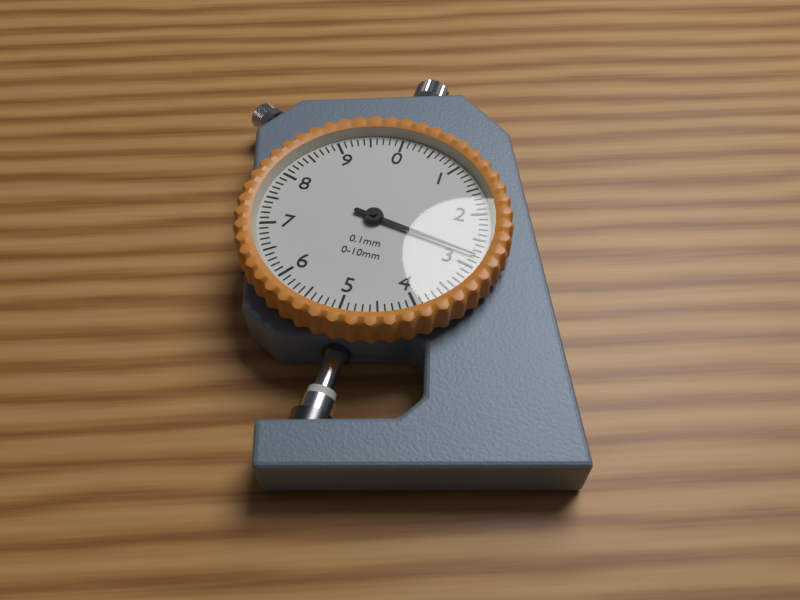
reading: 2.8 mm
